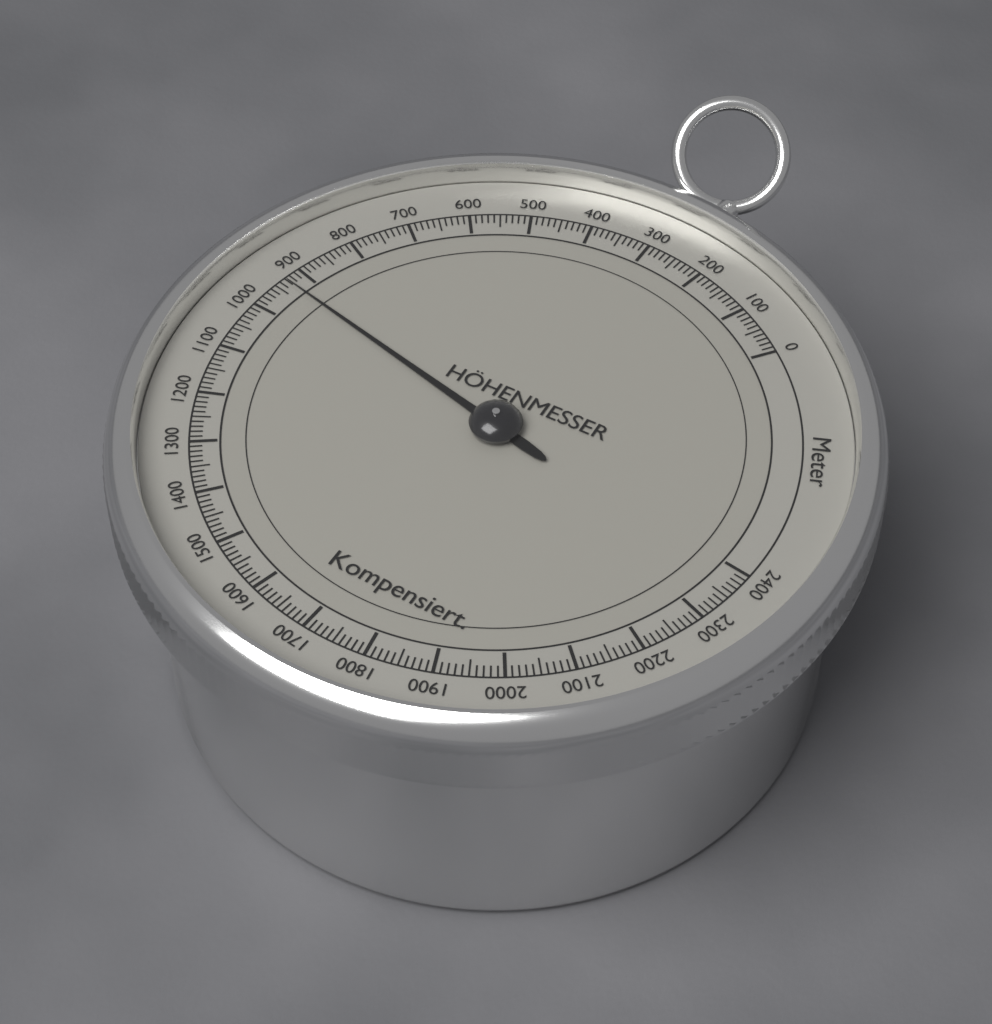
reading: 930 m
